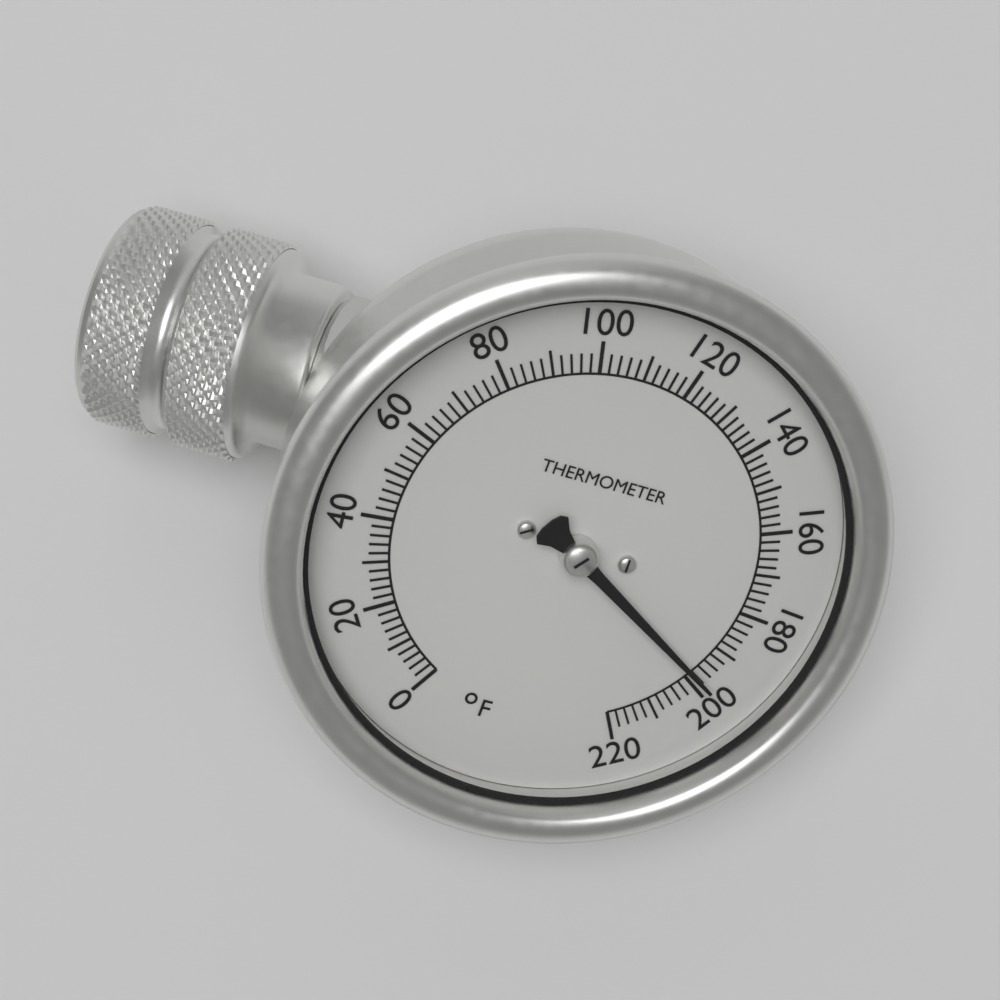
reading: 198 °F
